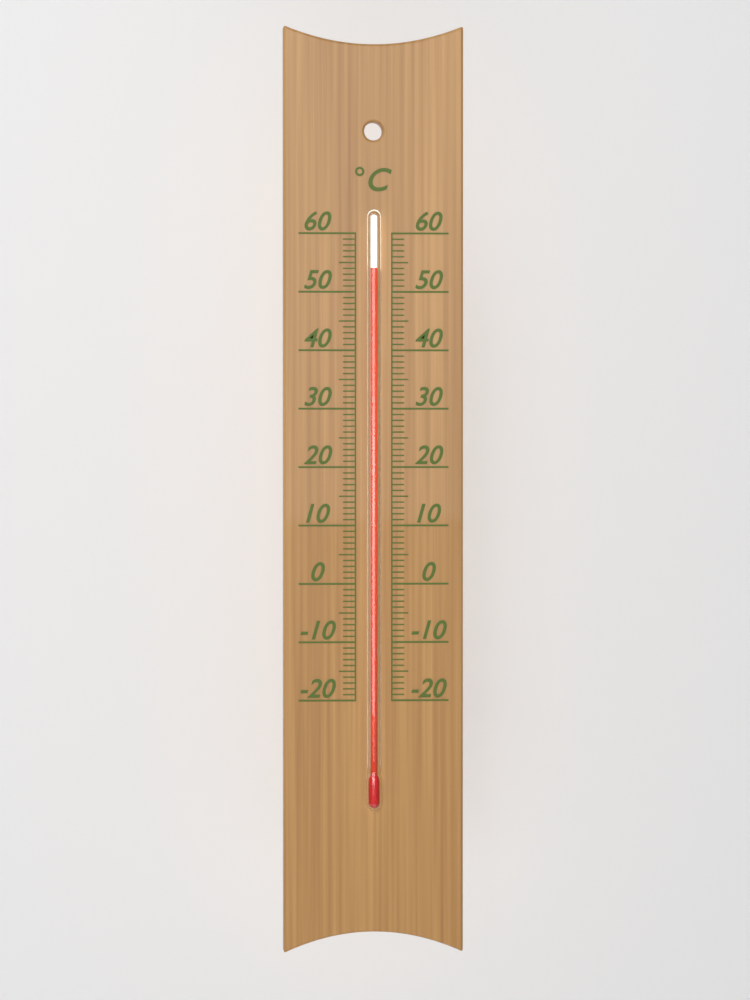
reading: 54 °C
